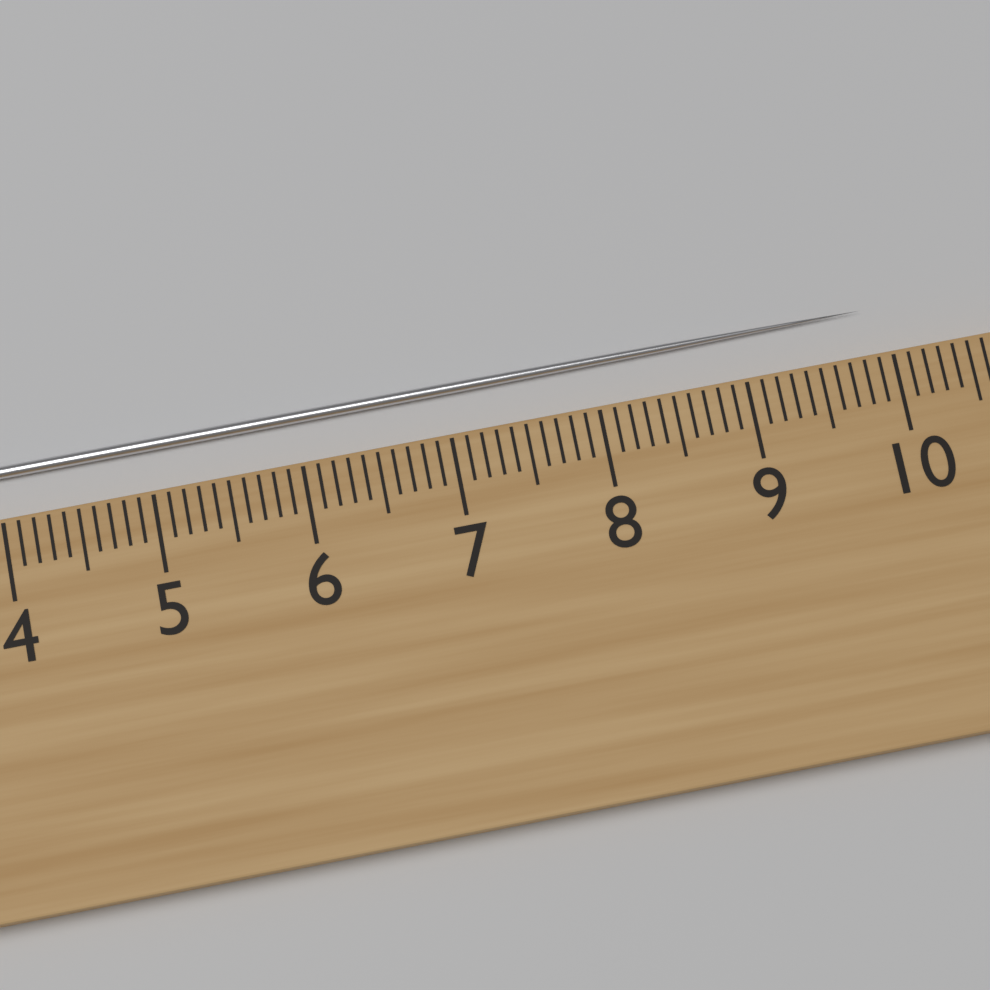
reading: 9.9 cm
